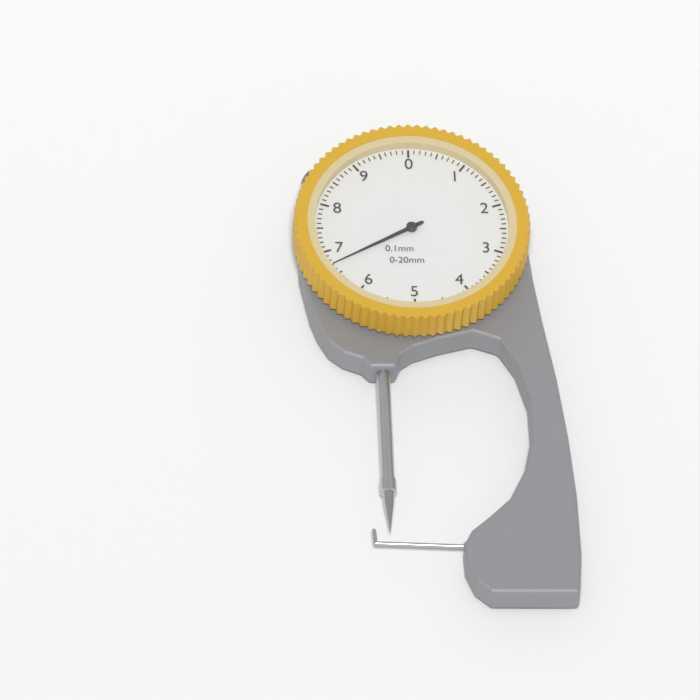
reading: 6.7 mm
